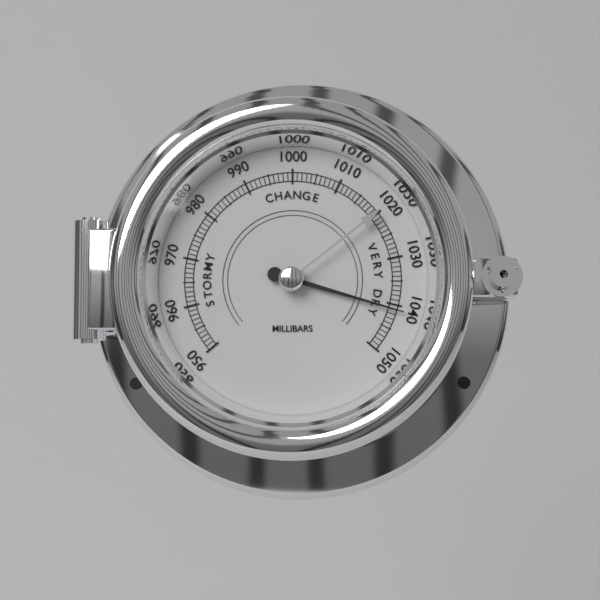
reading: 1041 mbar
